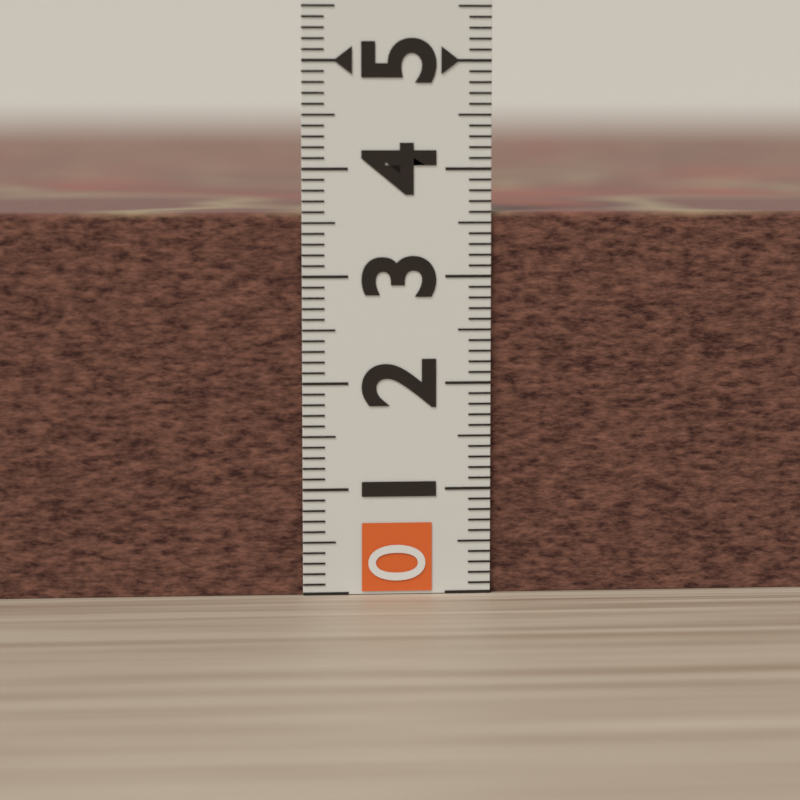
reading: 3.6 (no unit)
